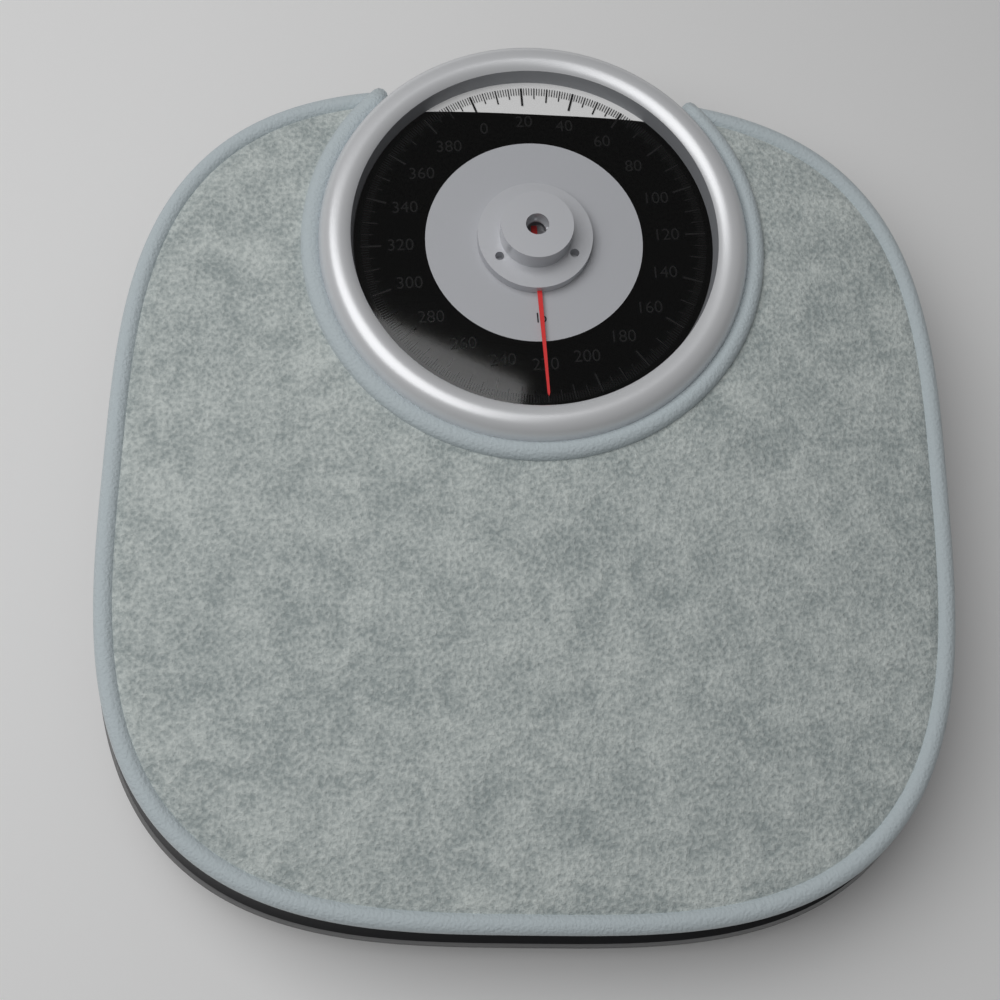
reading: 220 lb
